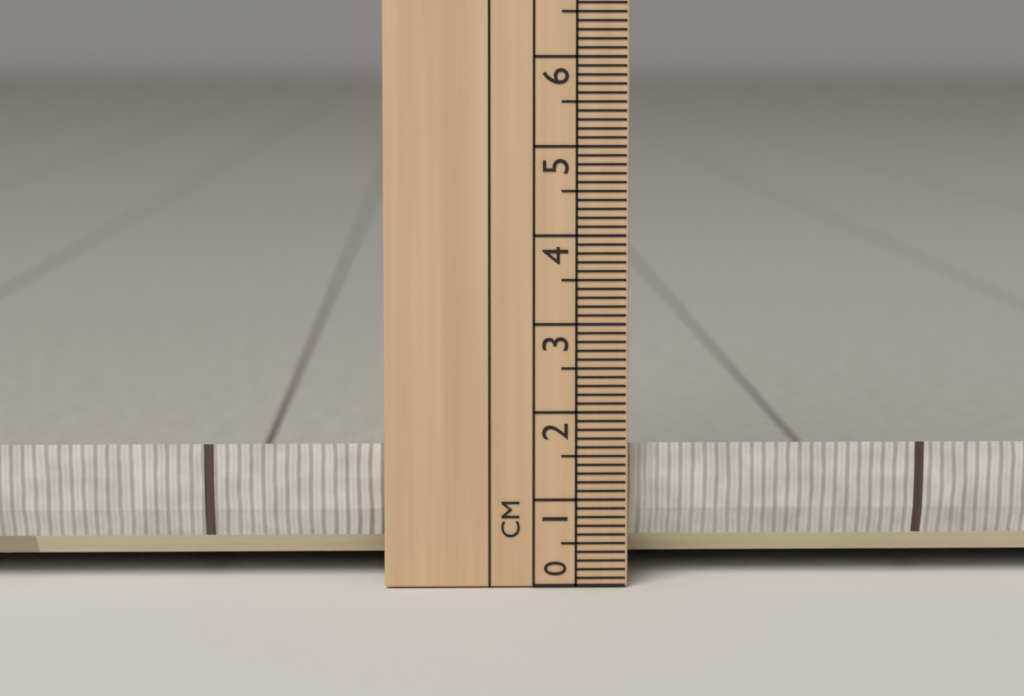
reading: 1.6 cm
